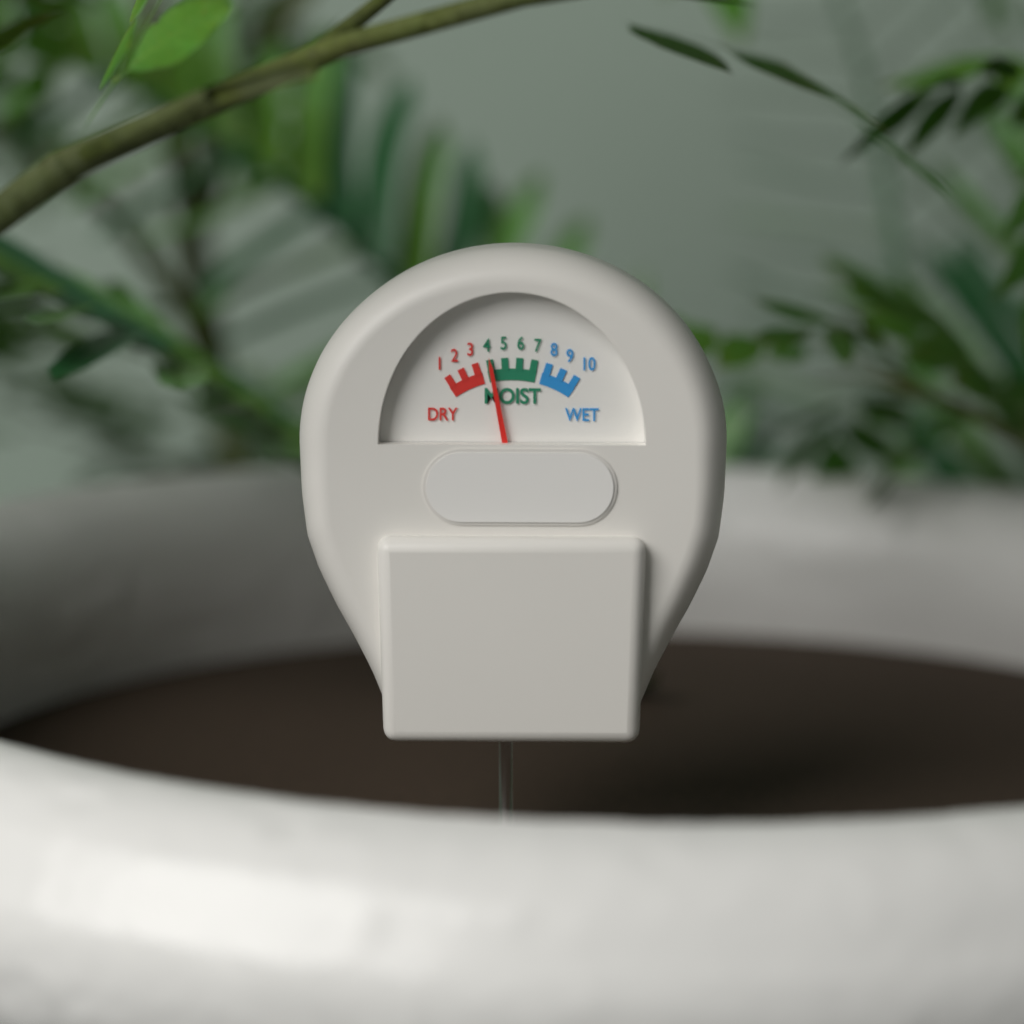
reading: 4 (no unit)
